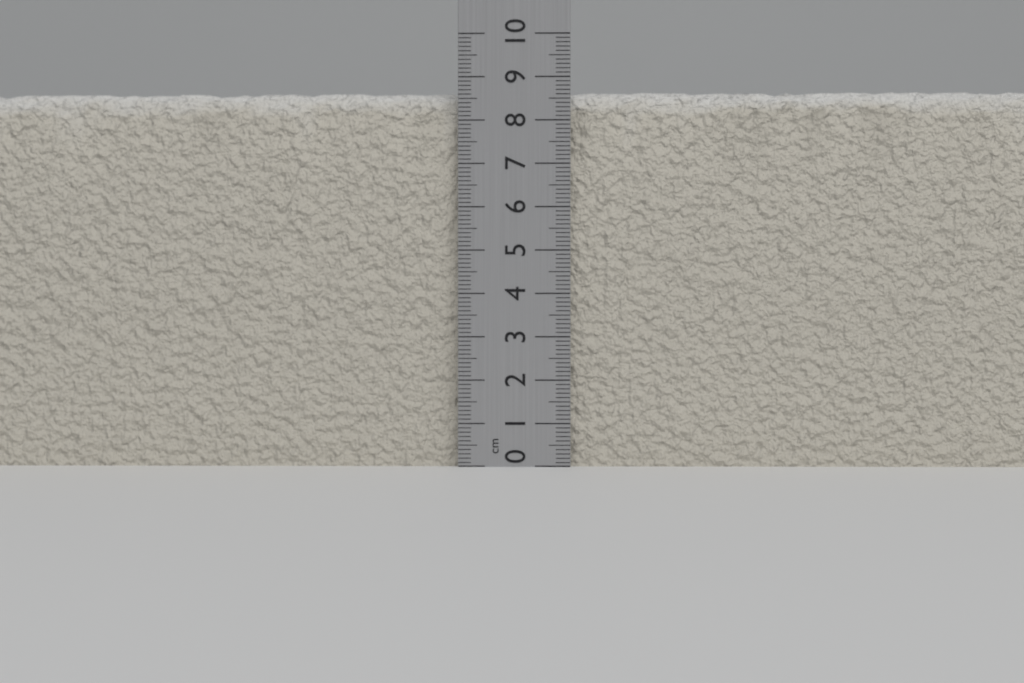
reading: 8.7 cm
